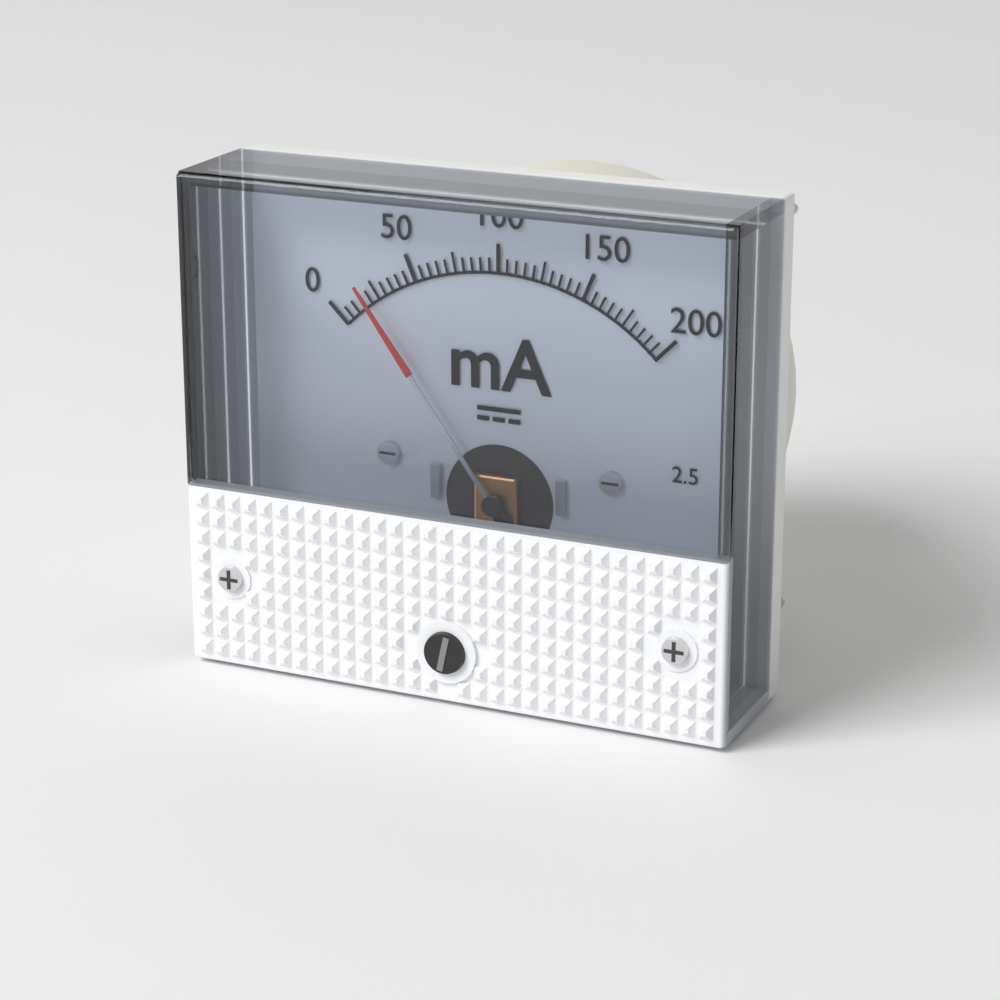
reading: 20 mA
